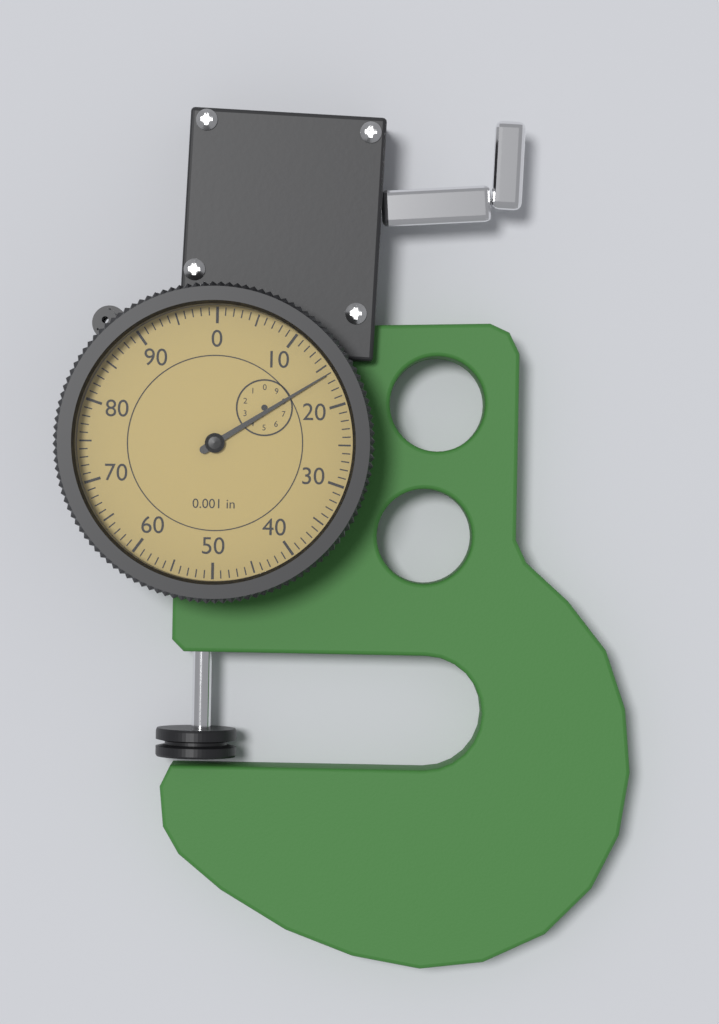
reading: 16 0.001 in
